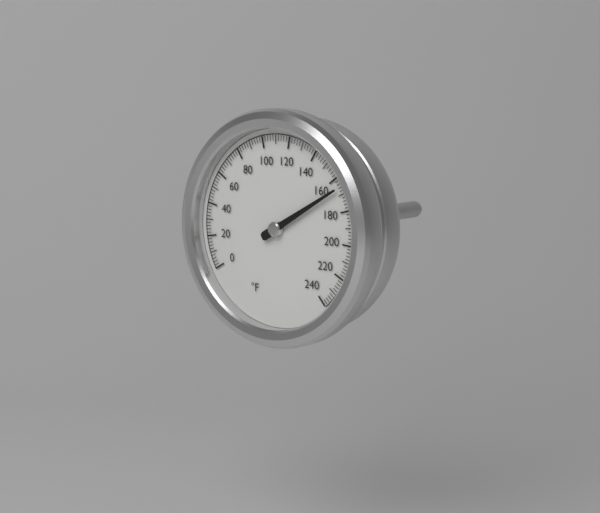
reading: 166 °F
